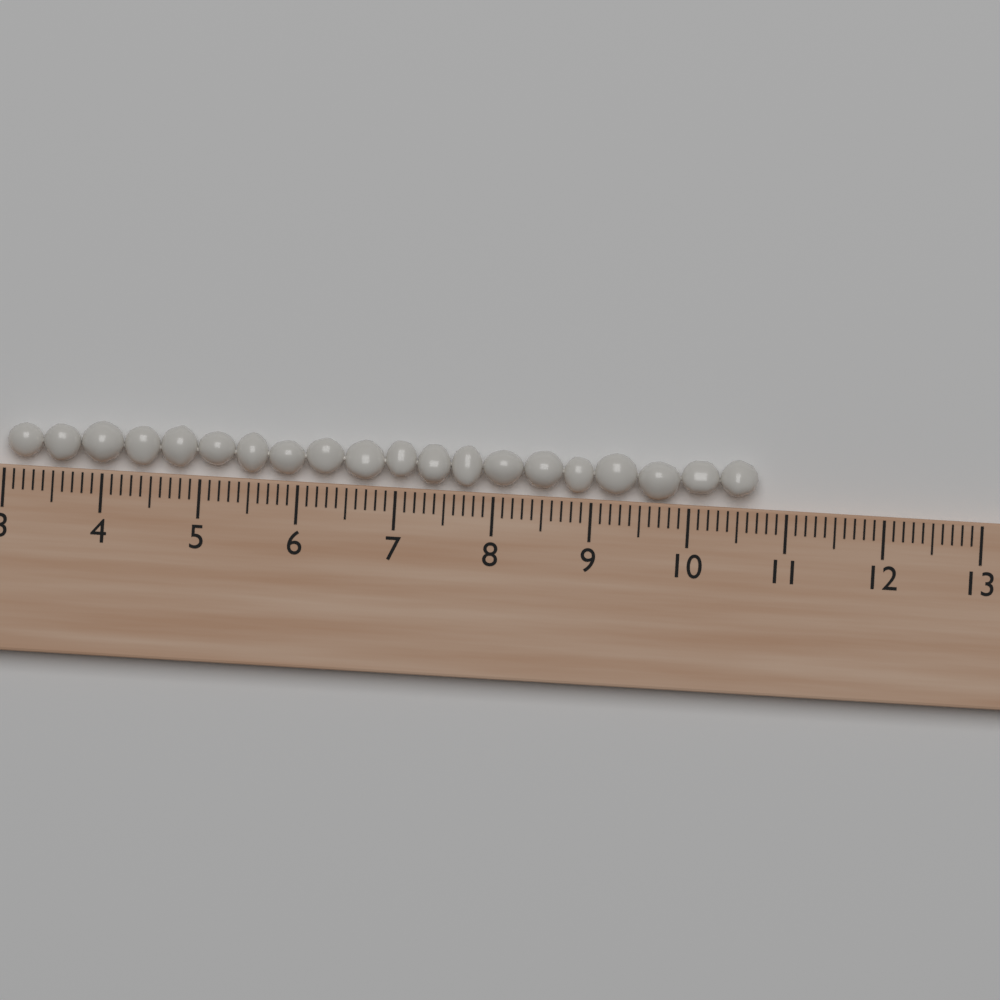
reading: 10.7 (no unit)
